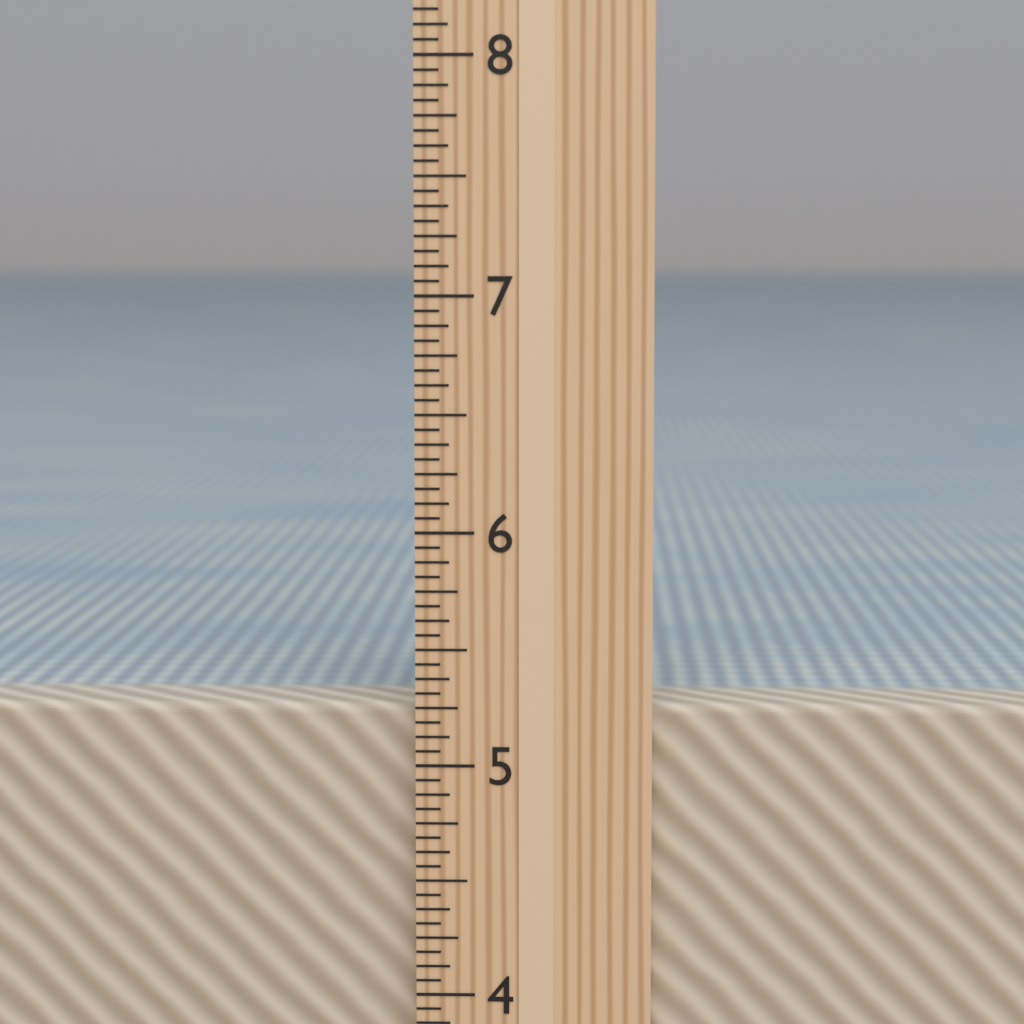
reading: 5.2500 in
